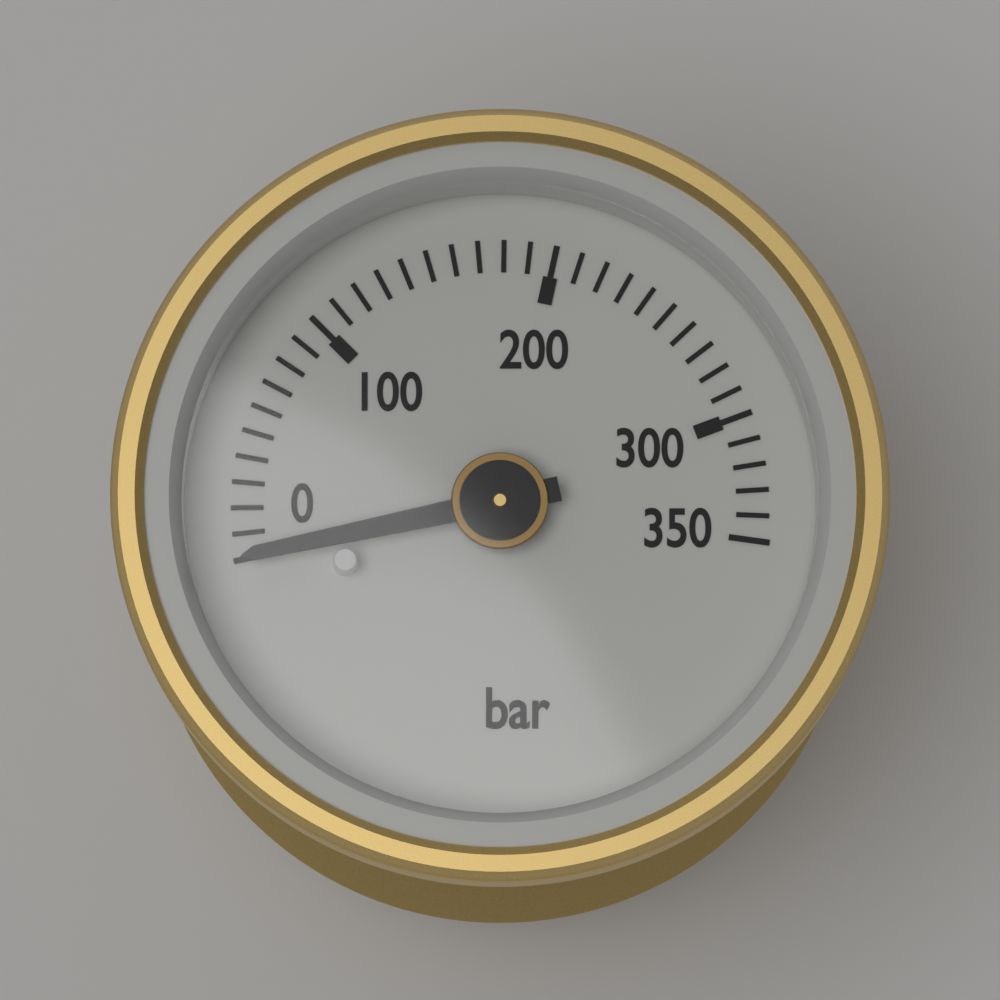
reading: 0 bar
